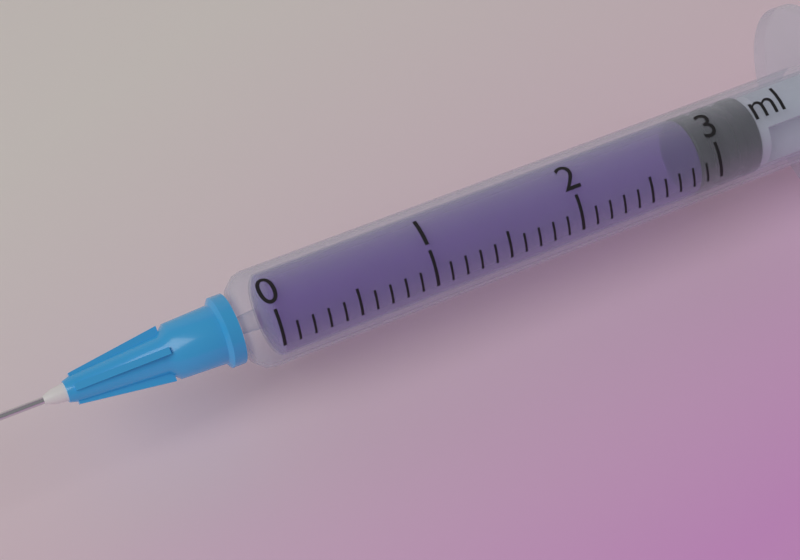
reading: 2.9 ml
